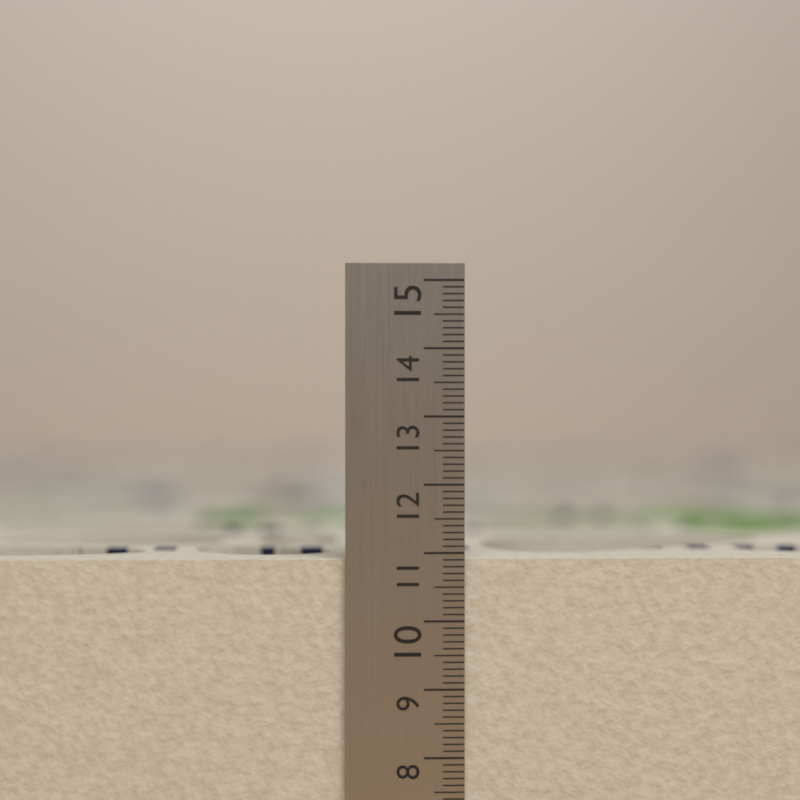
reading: 10.9 cm
